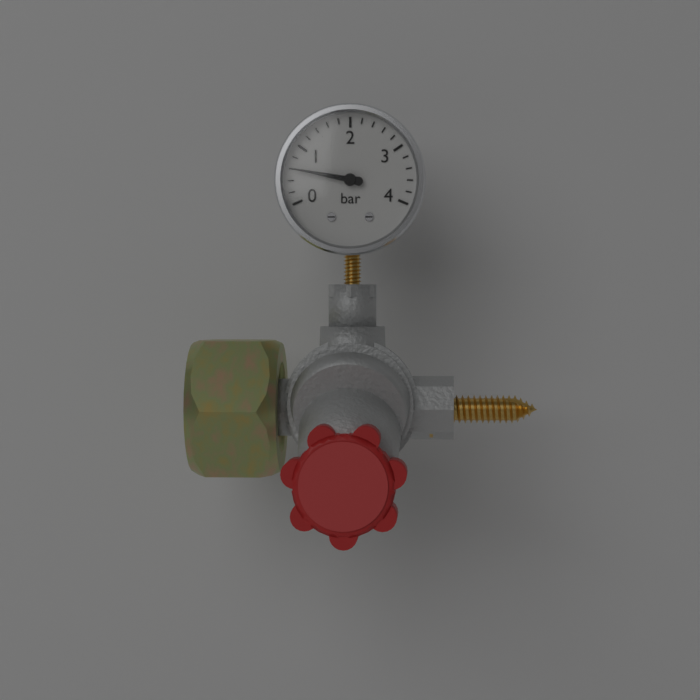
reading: 0.6 bar
